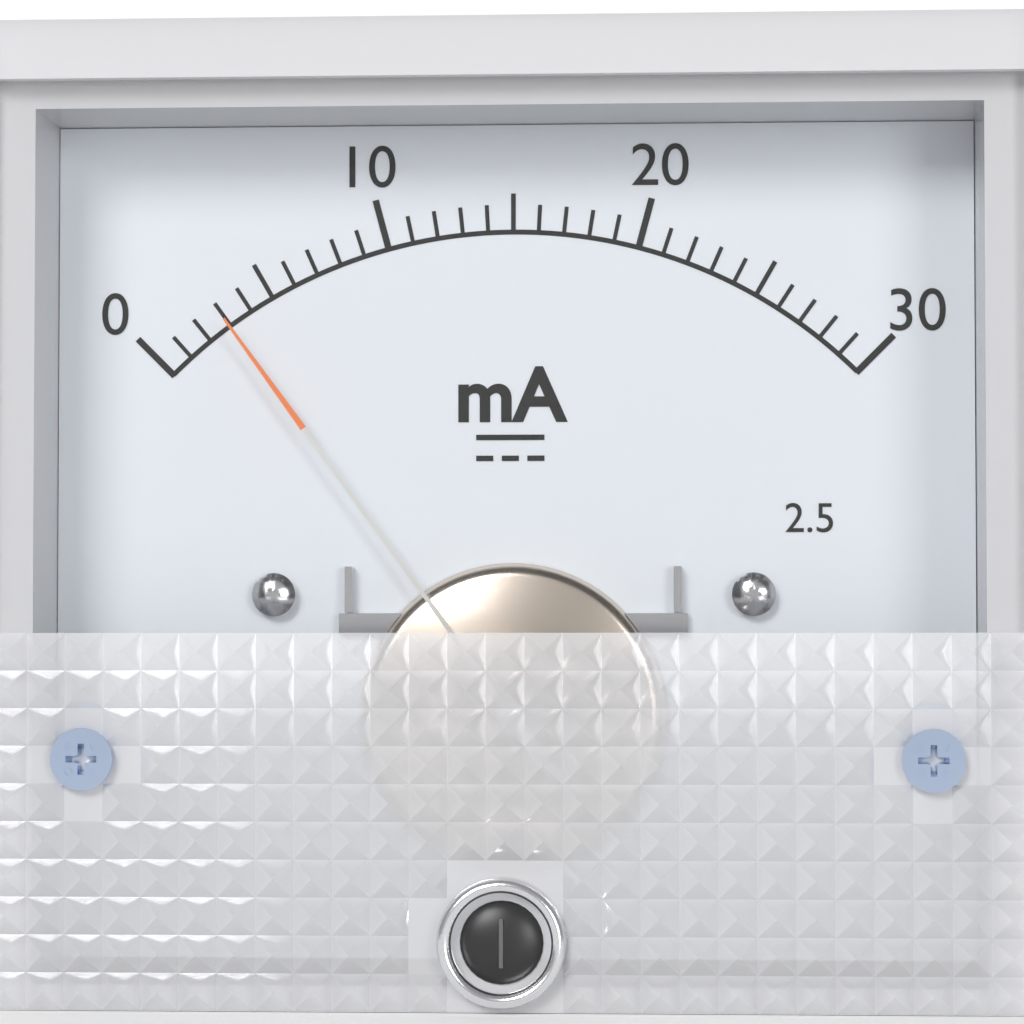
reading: 3 mA
